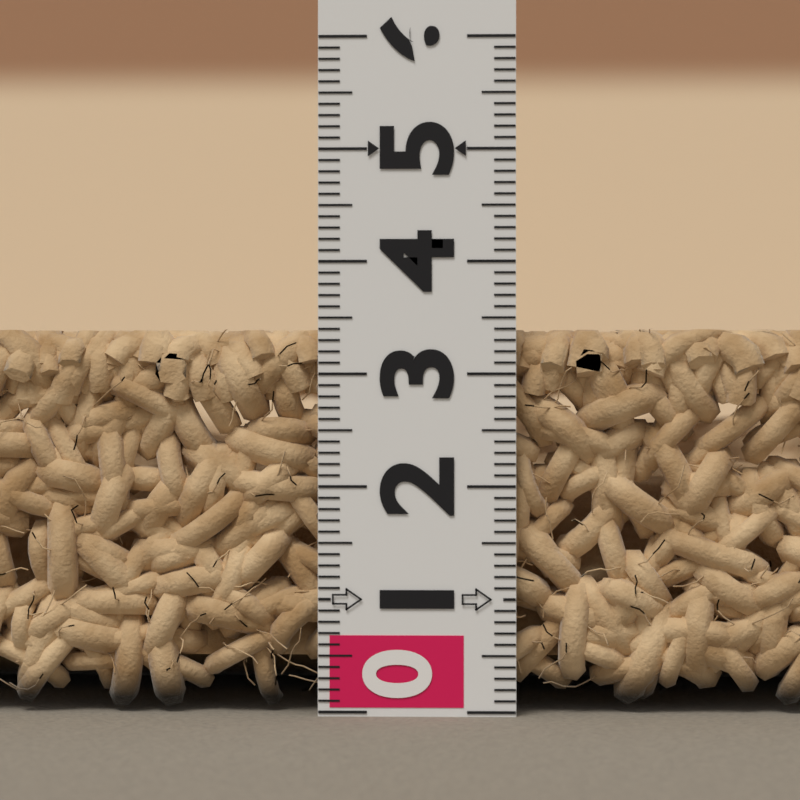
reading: 3.4 (no unit)
